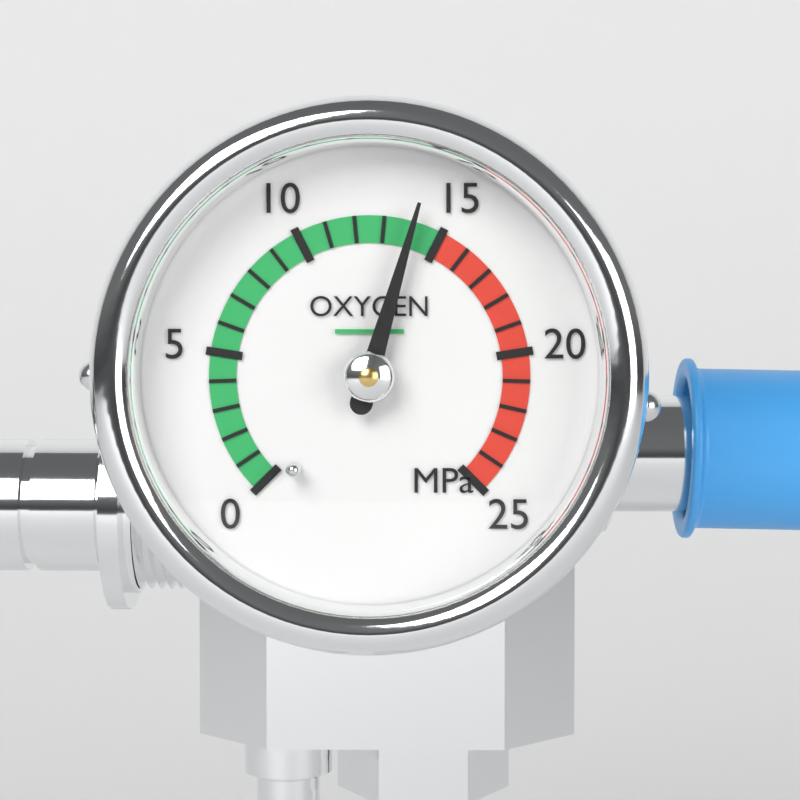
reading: 14 MPa
